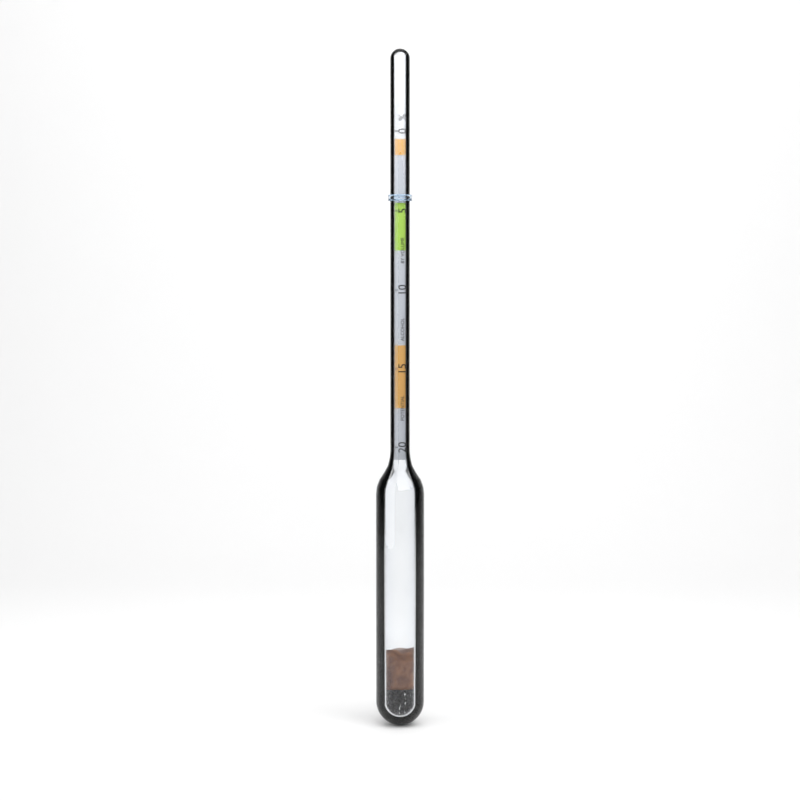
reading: 4.0 %
